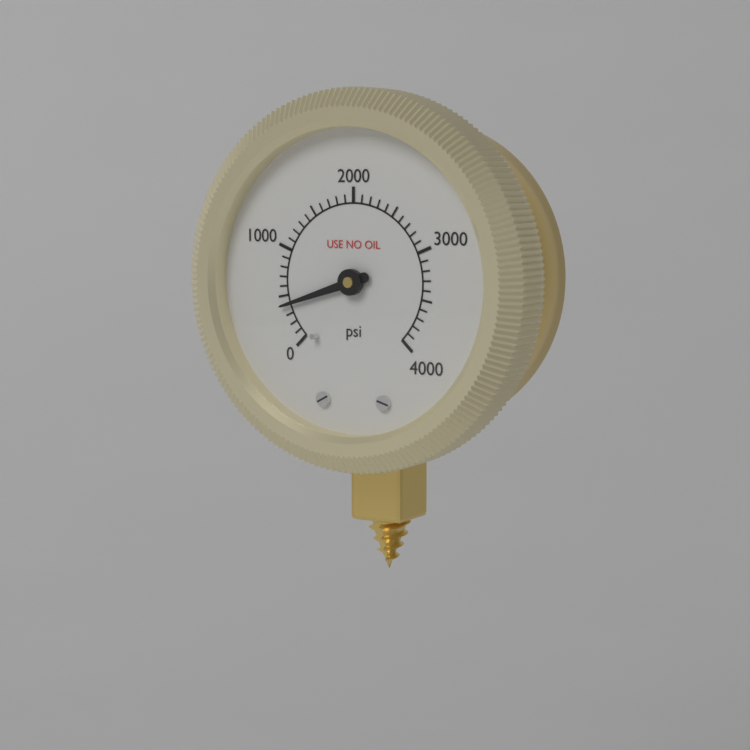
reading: 400 psi
